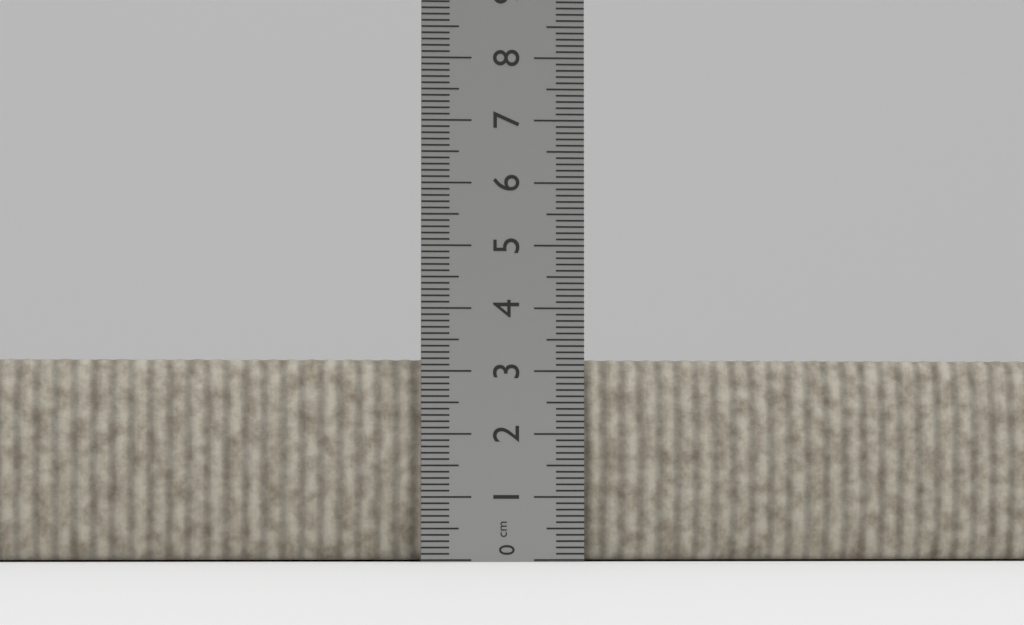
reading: 3.2 cm
